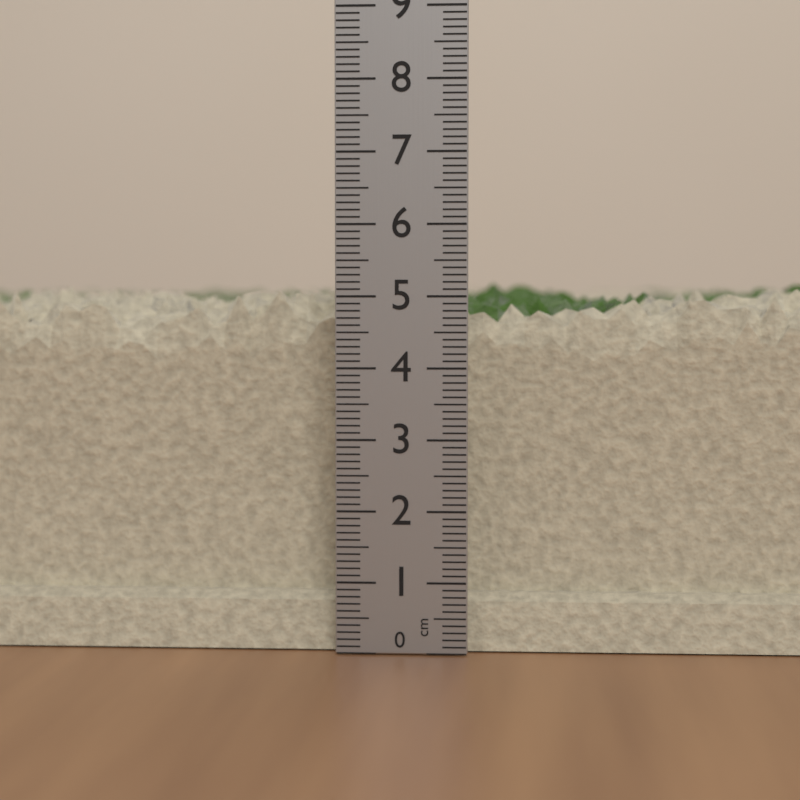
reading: 5.3 cm
